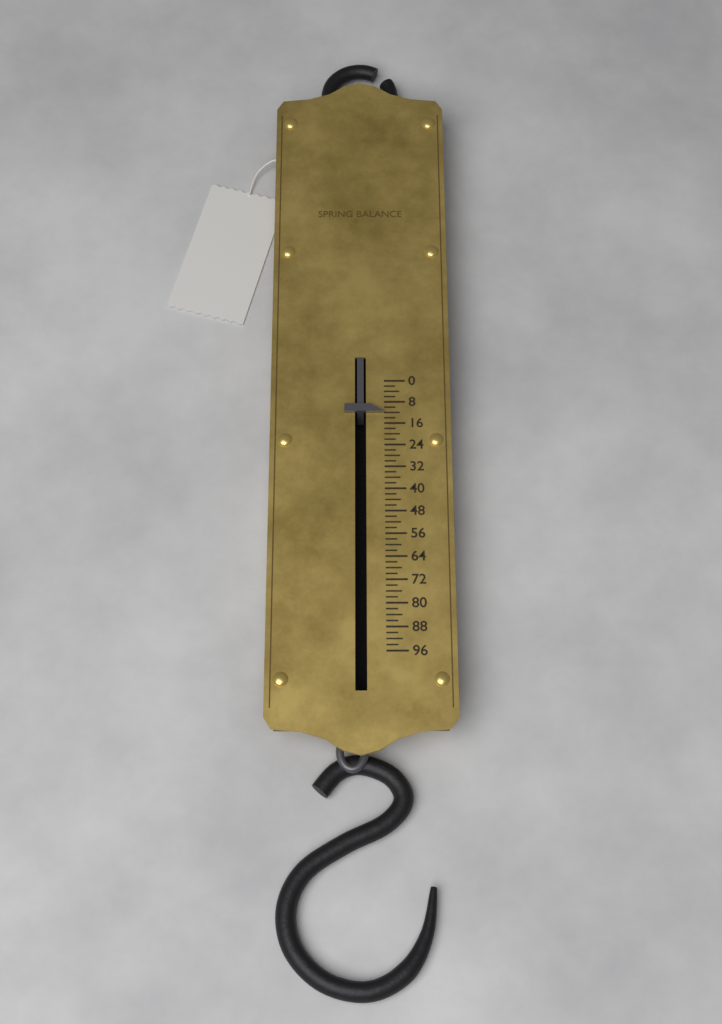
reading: 12 (no unit)
